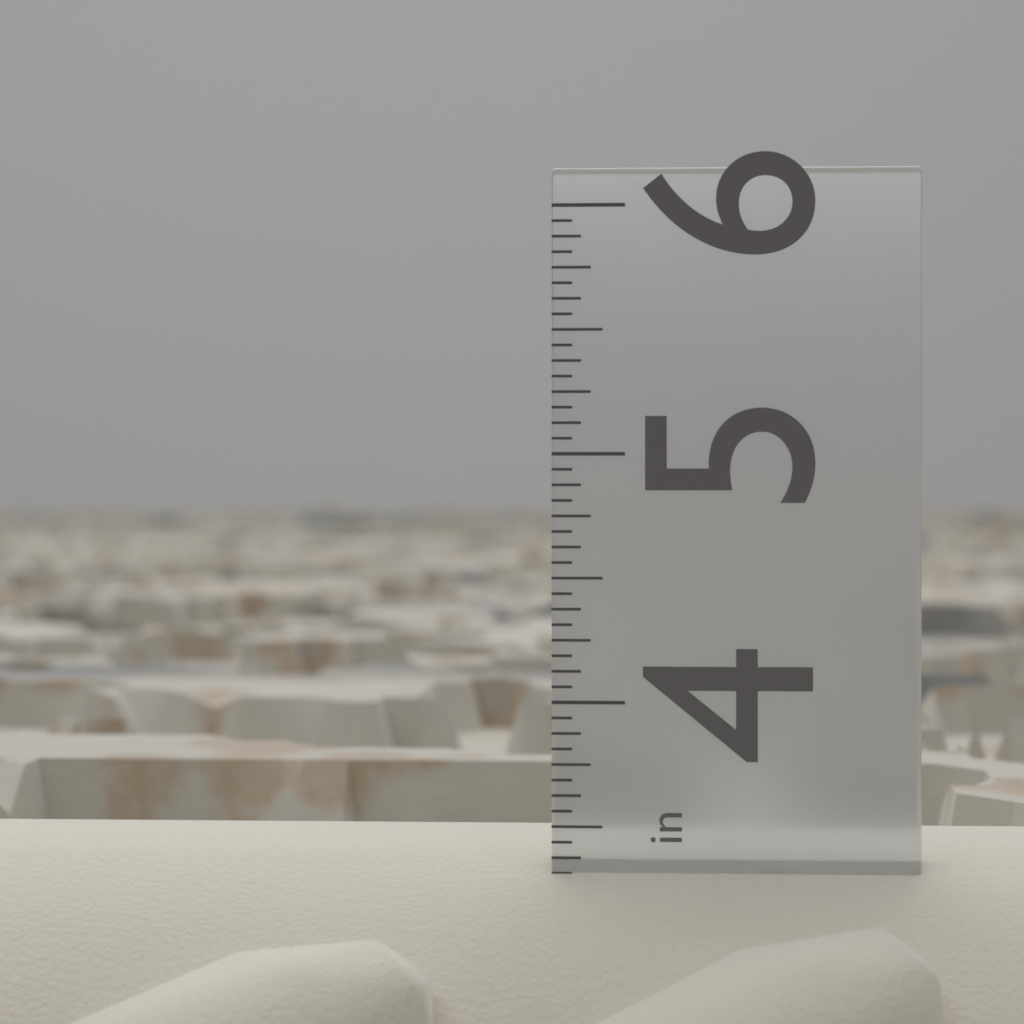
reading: 3.4375 in
